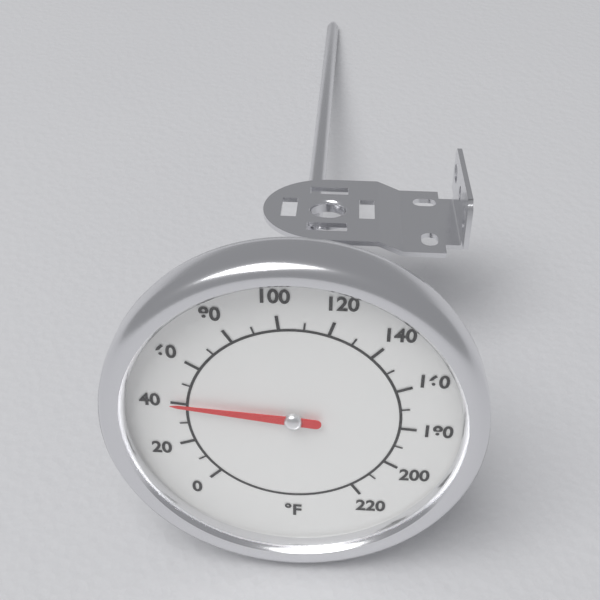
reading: 40 °F
